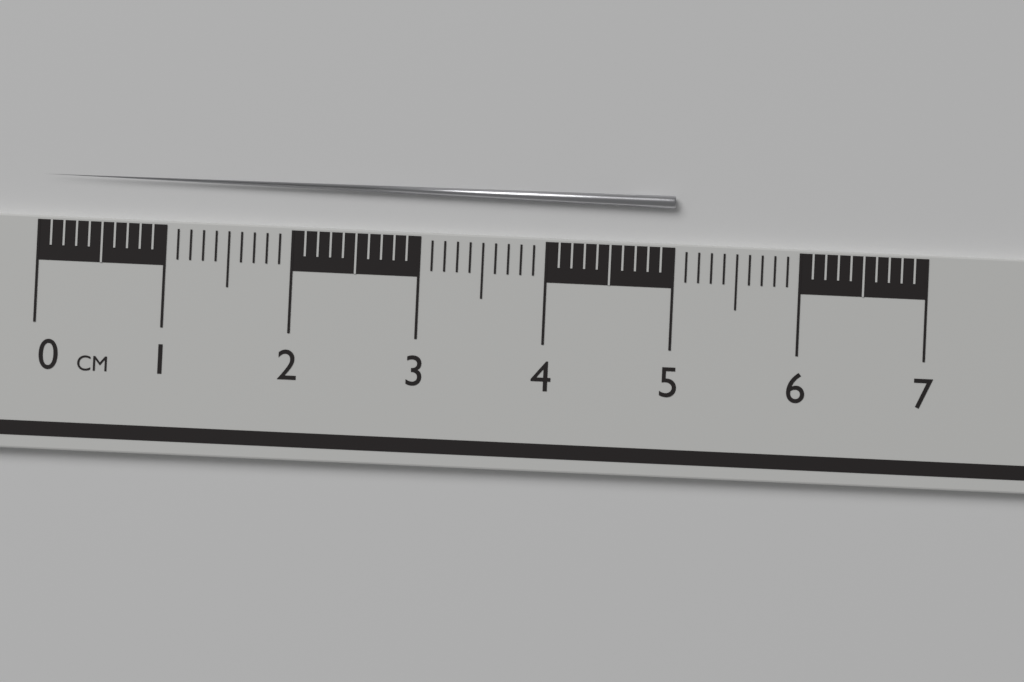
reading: 5.0 cm
